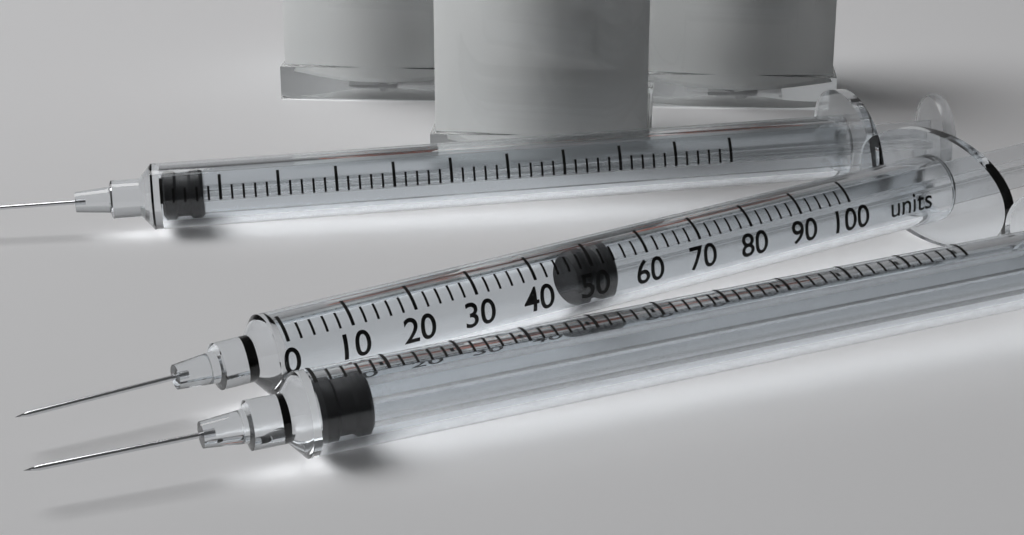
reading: 48 units
